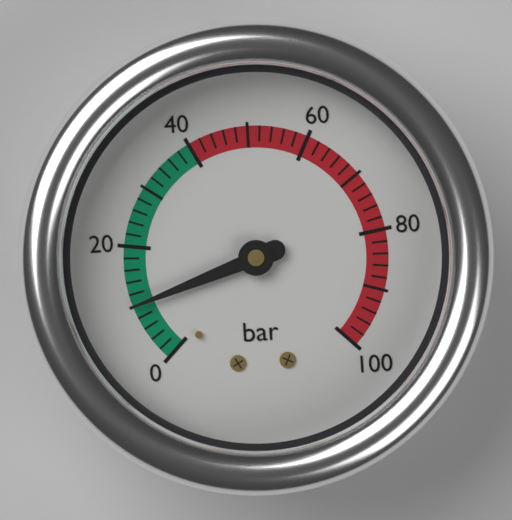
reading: 10 bar
